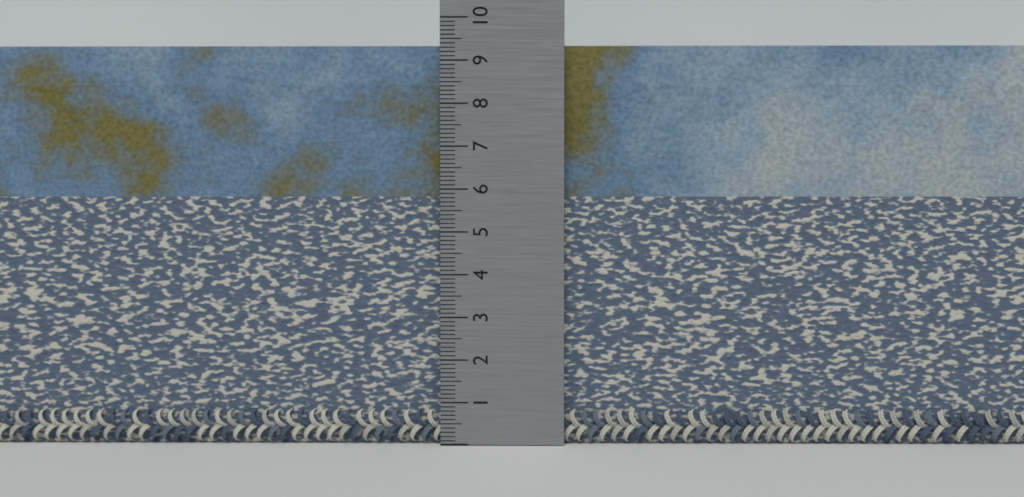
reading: 9.4 (no unit)
